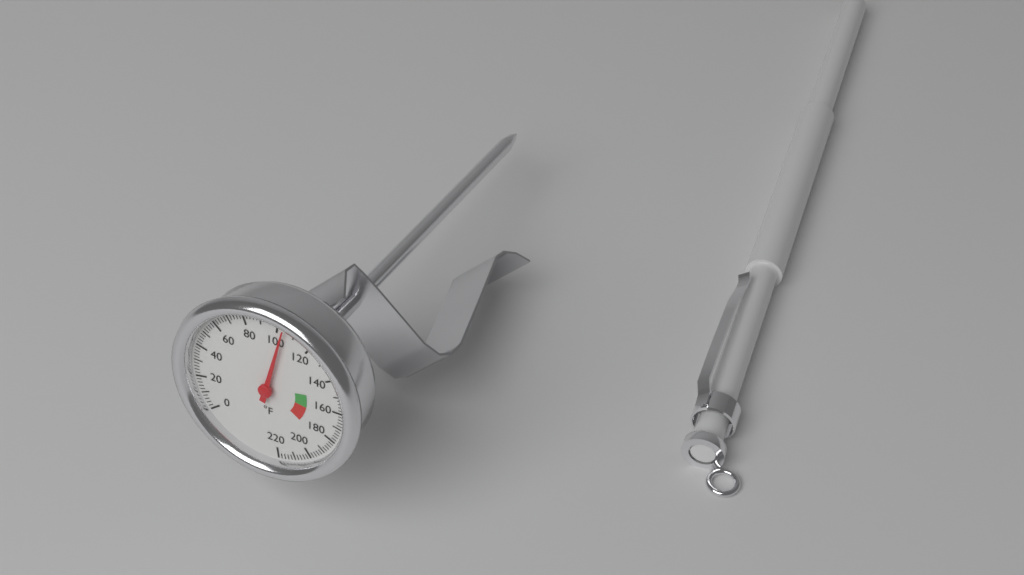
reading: 104 °F
